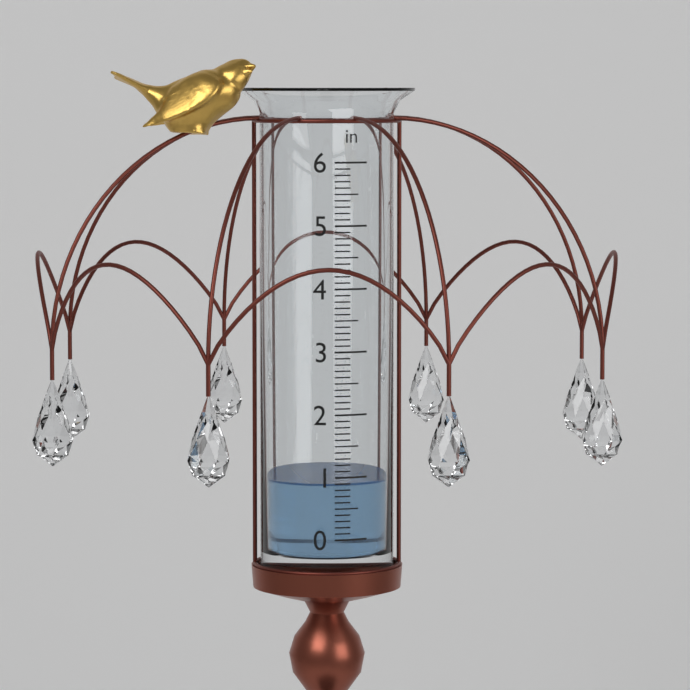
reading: 0.9 in
